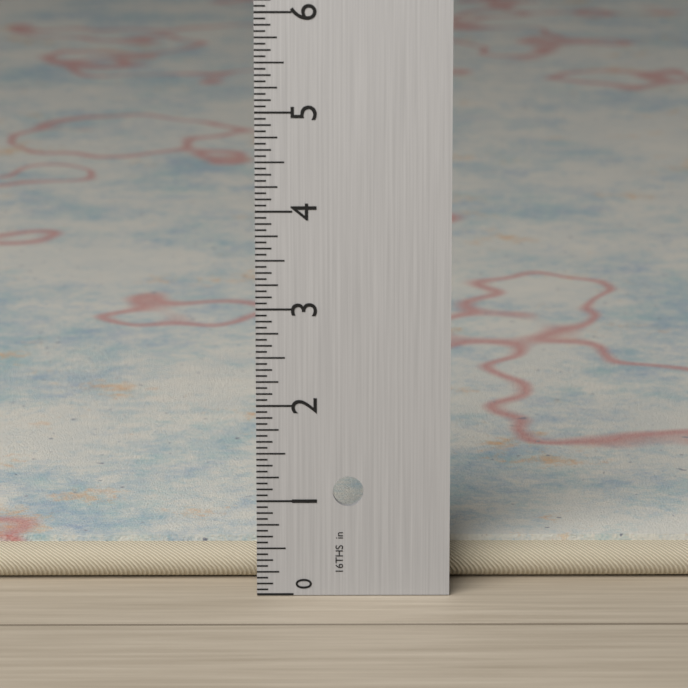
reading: 0.4375 in
